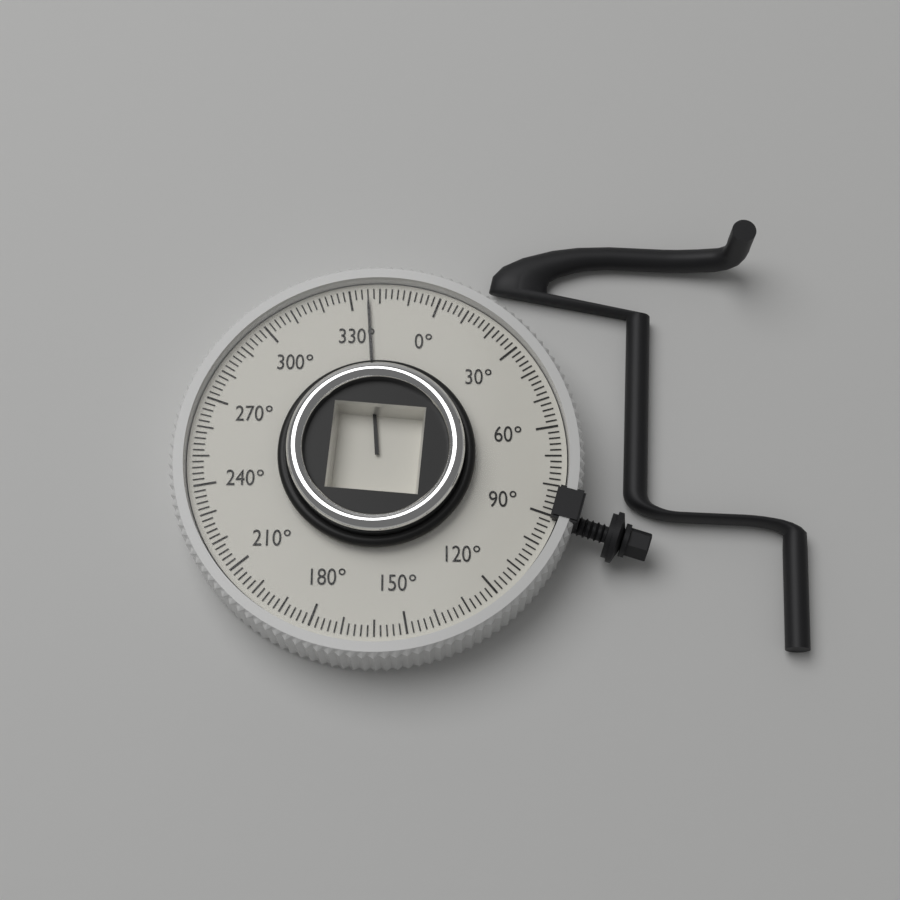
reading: 336 °
